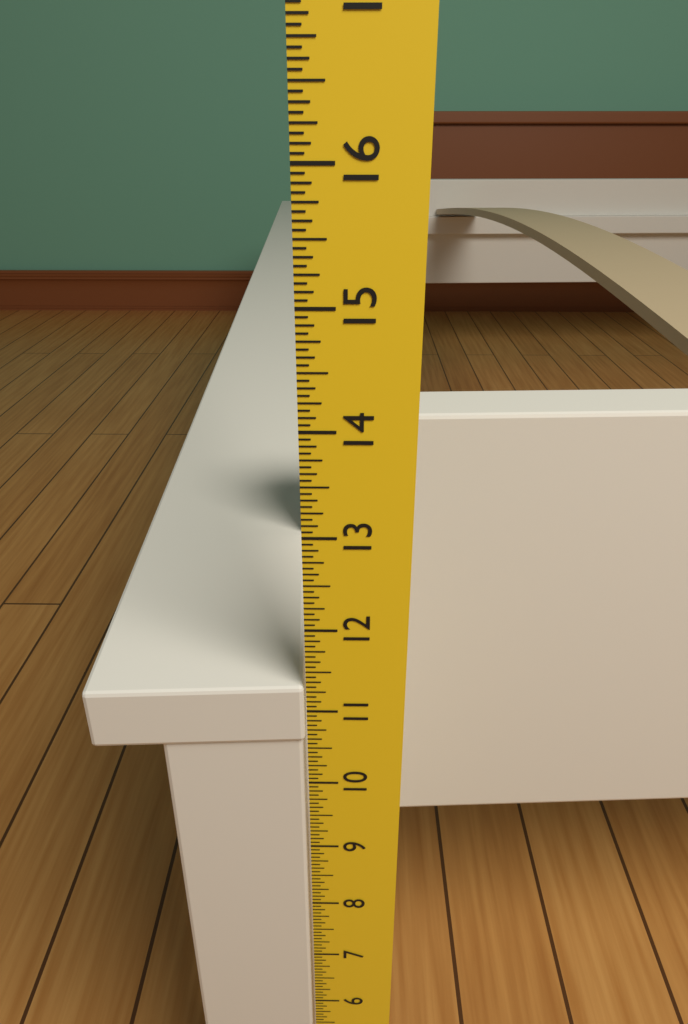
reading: 11.3125 in
